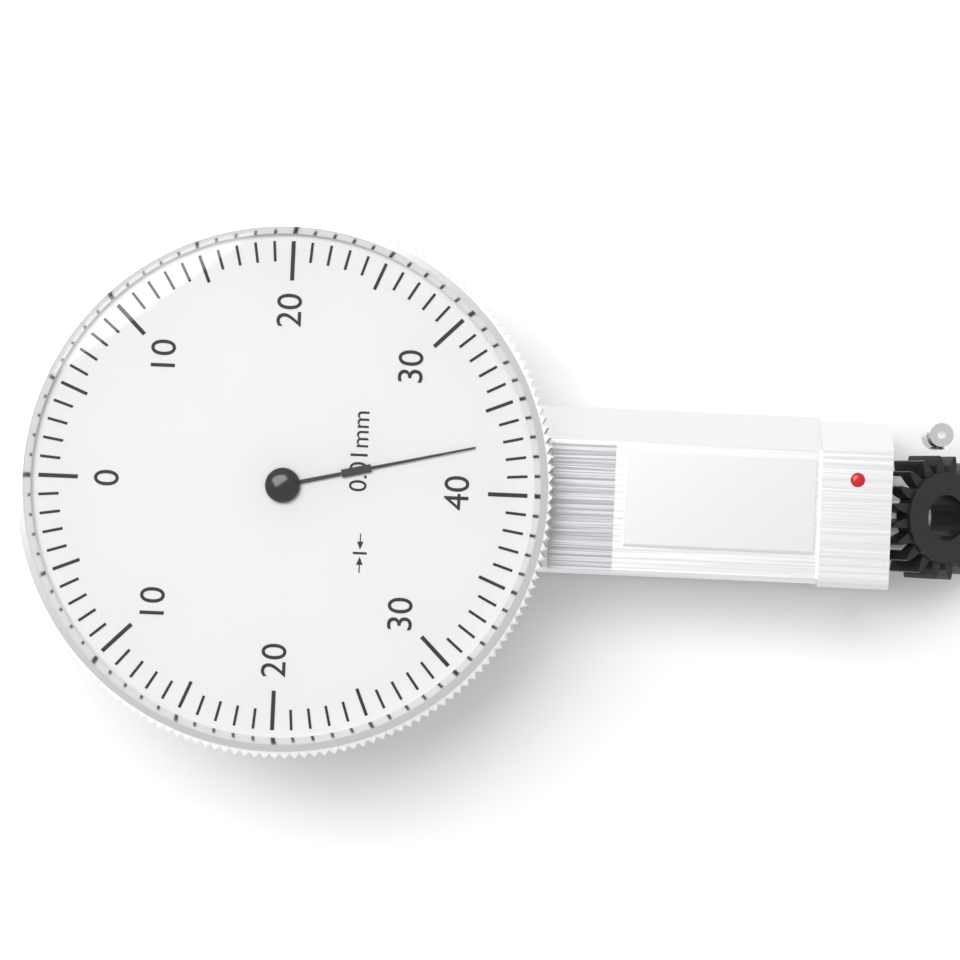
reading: 37 0.01mm
